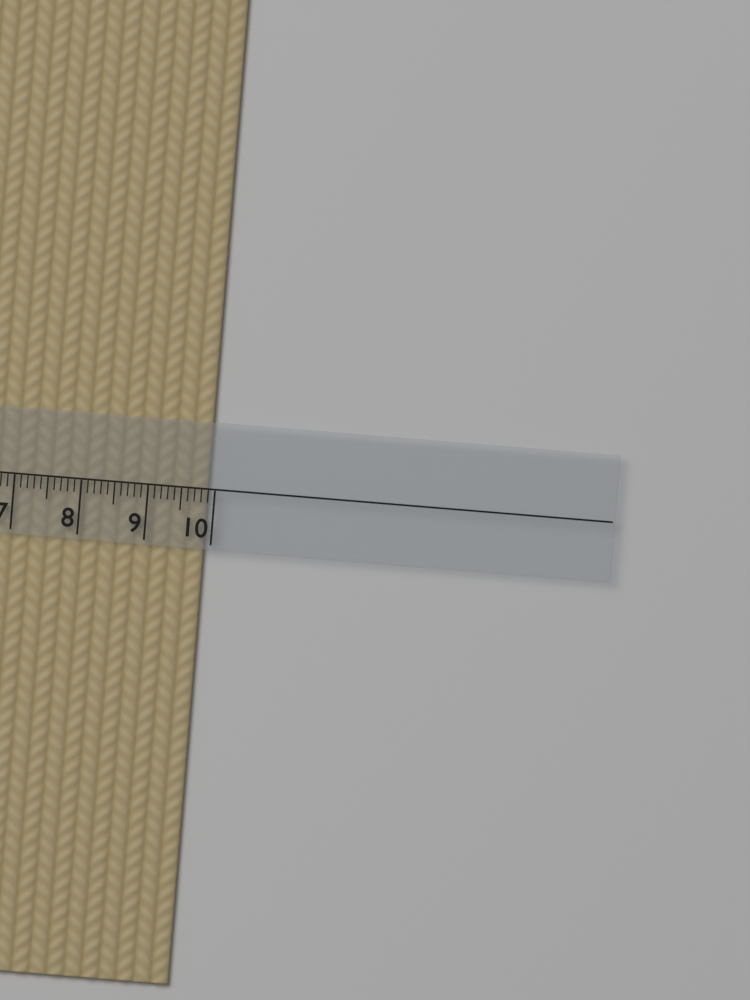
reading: 9.9 cm
